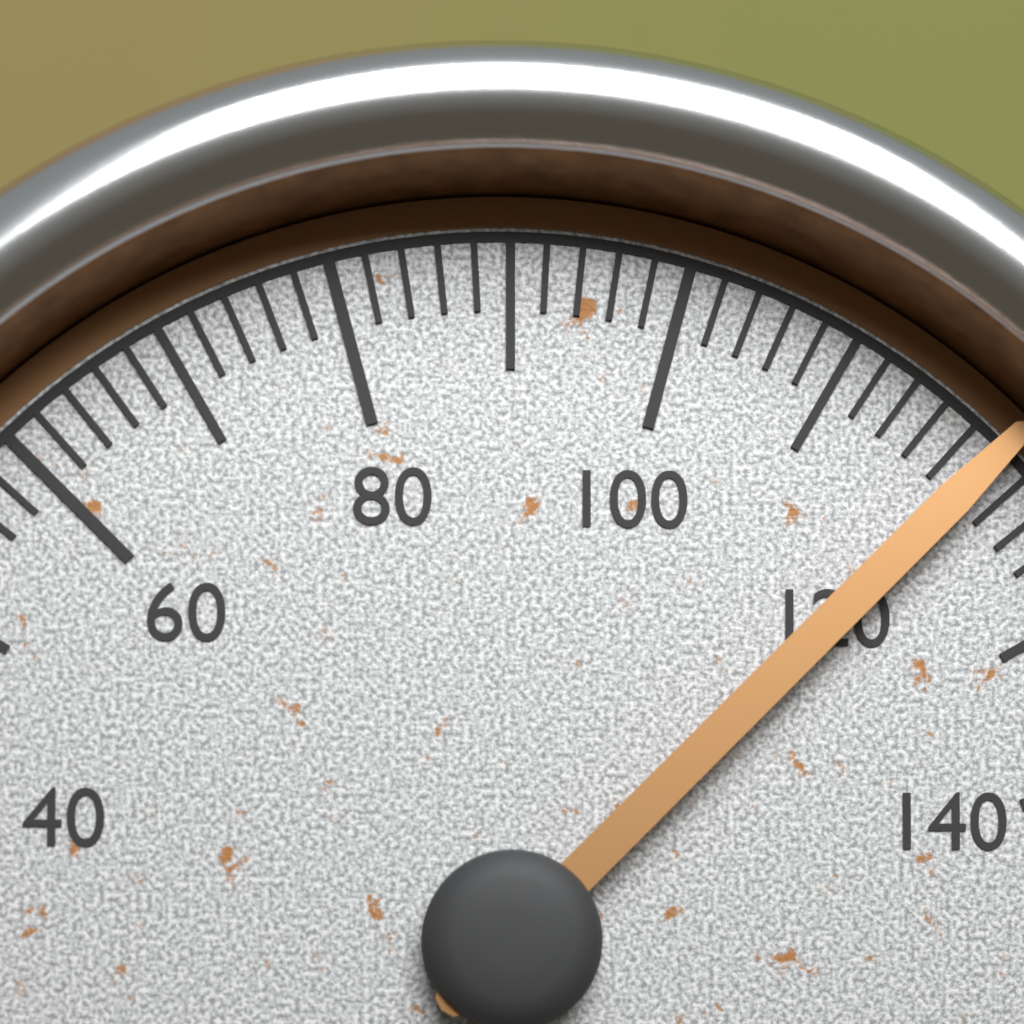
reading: 120 (no unit)
